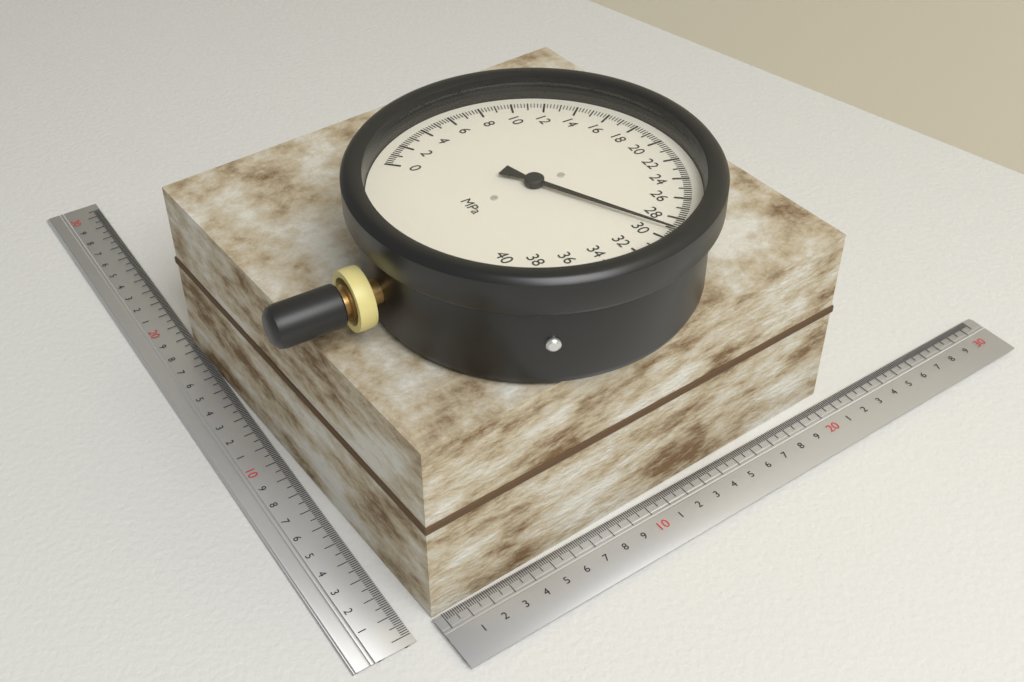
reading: 29.2 MPa
